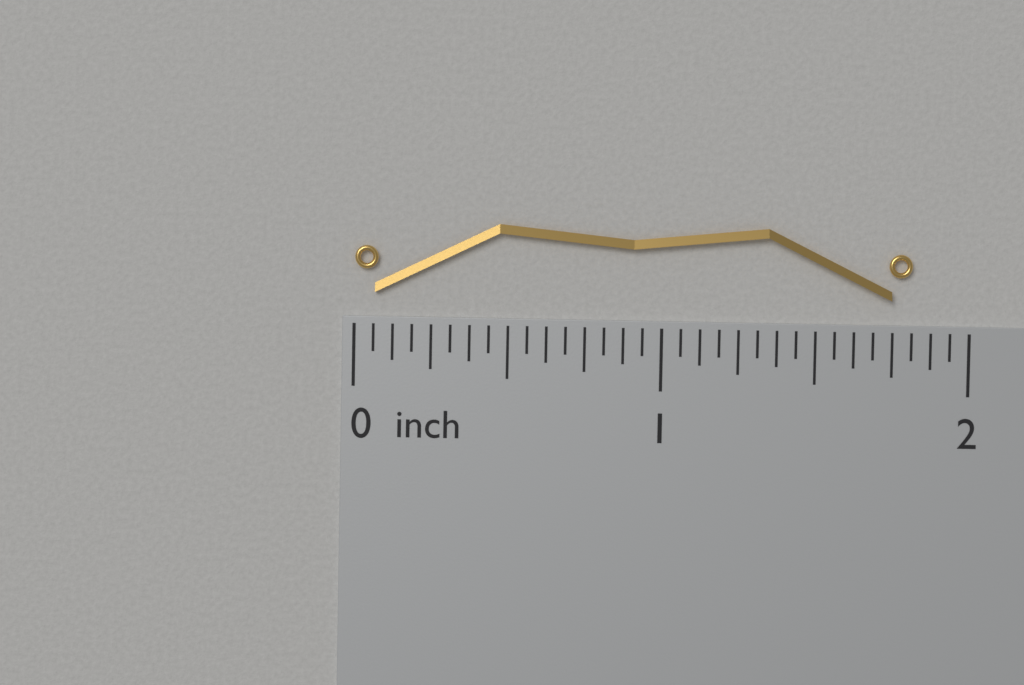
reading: 1.8125 inch
